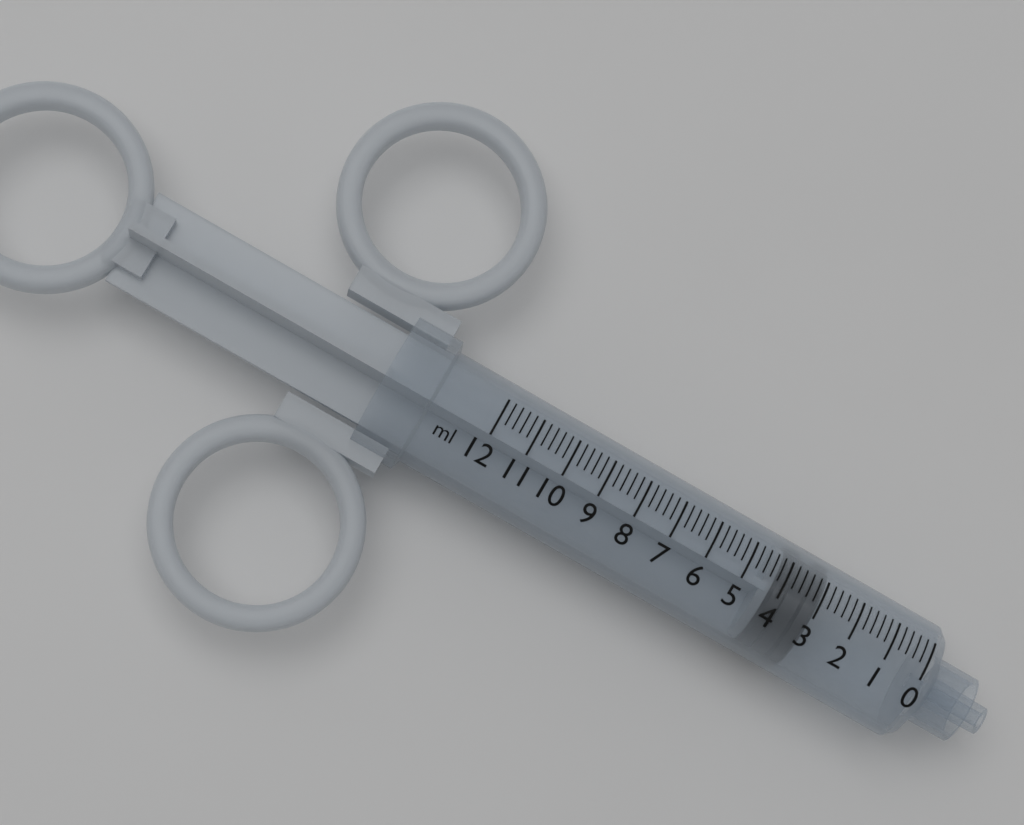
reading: 3.0 ml
